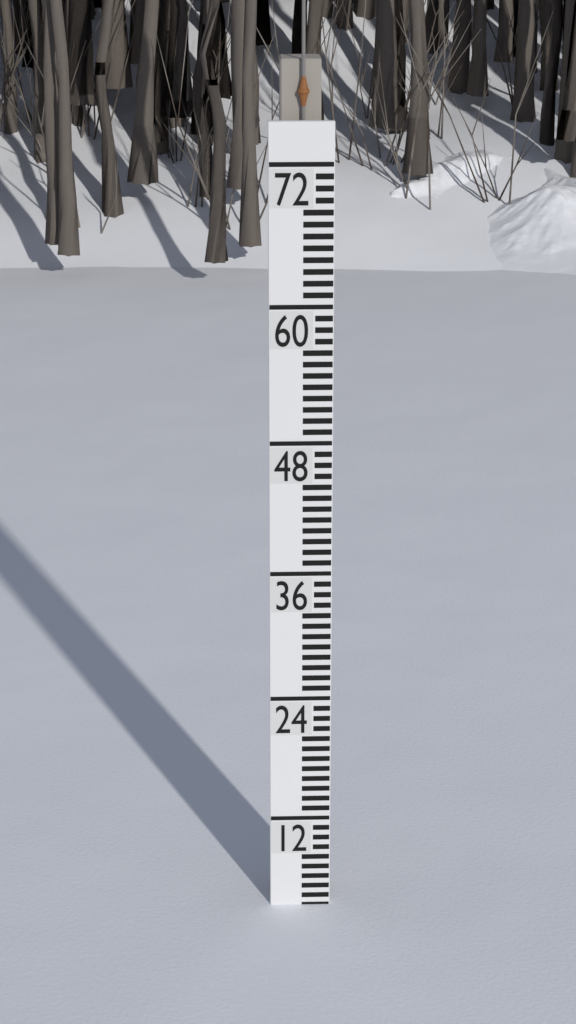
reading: 3 (no unit)
